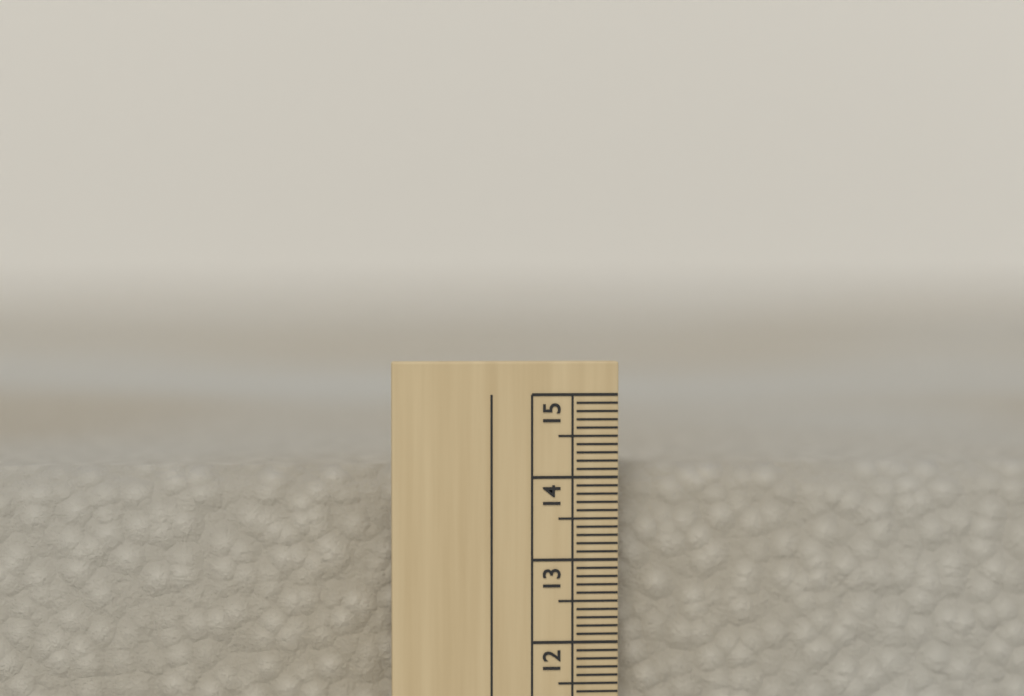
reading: 14.1 cm
